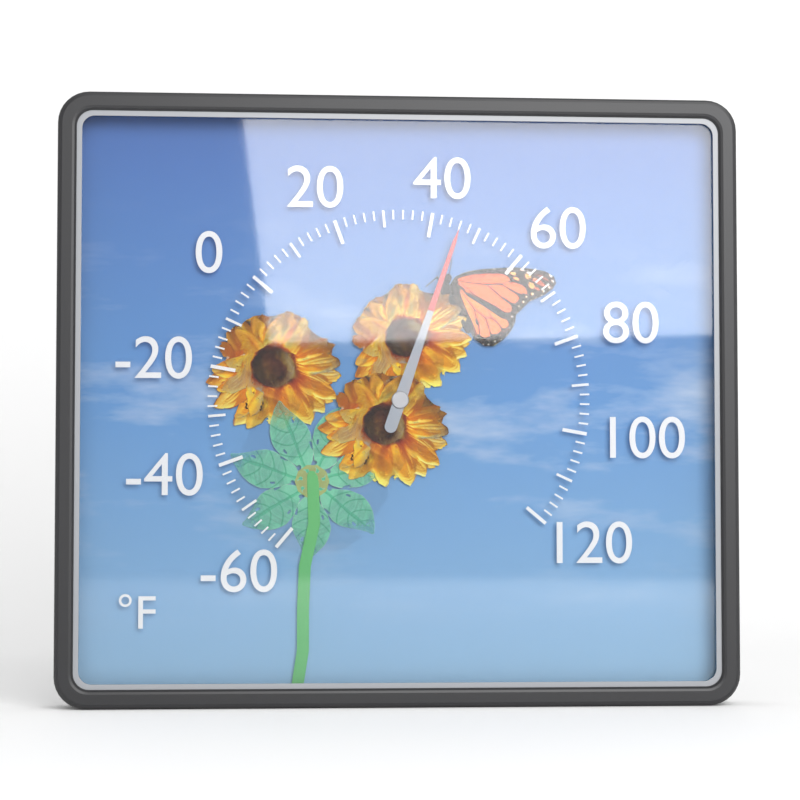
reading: 46 °F
